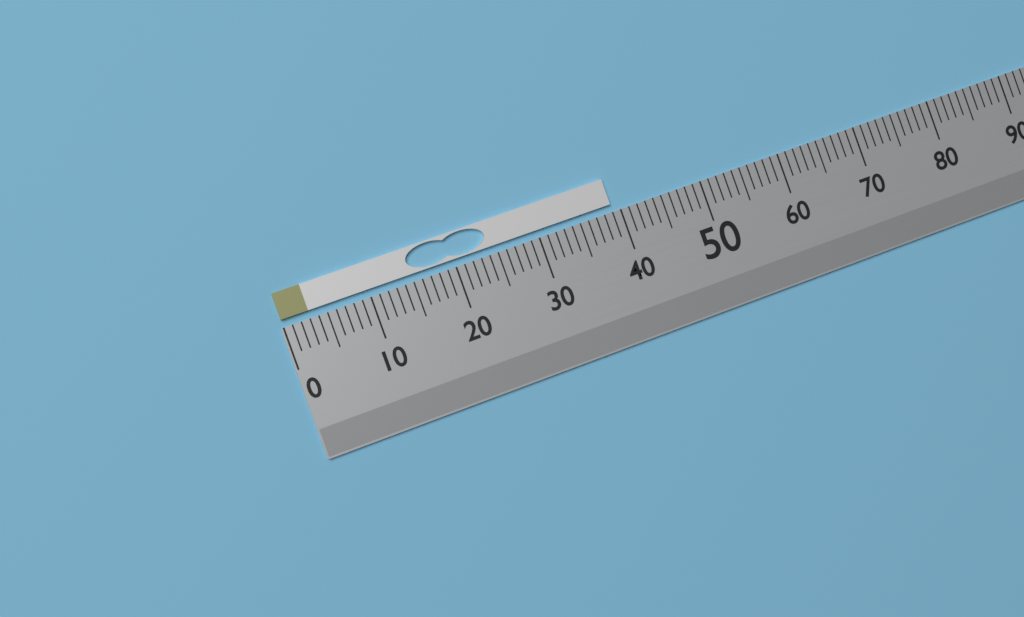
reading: 39 (no unit)
